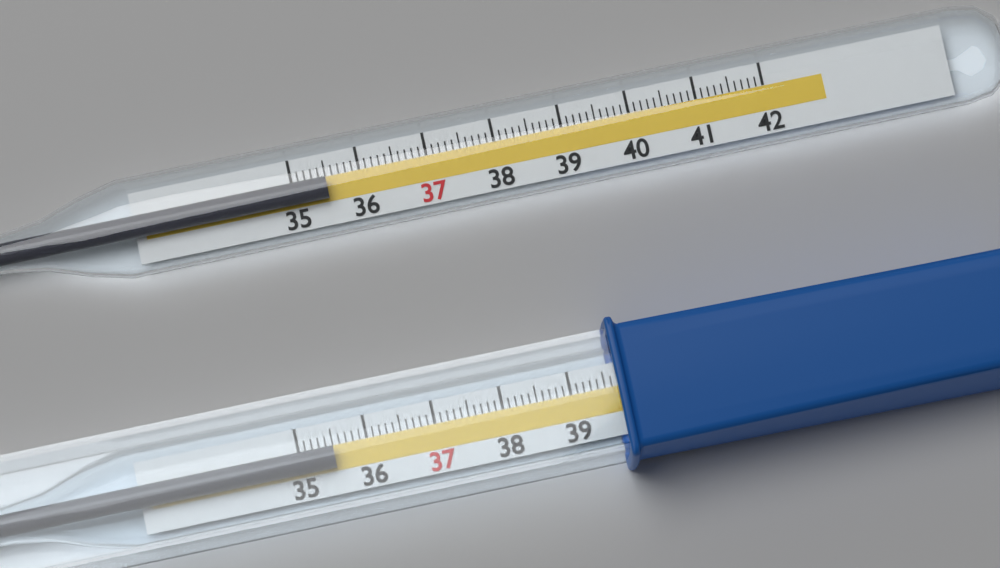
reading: 35.5 (no unit)
